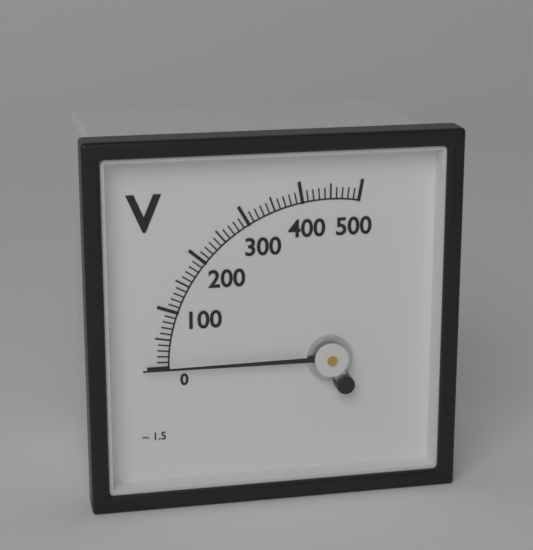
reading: 0 V
